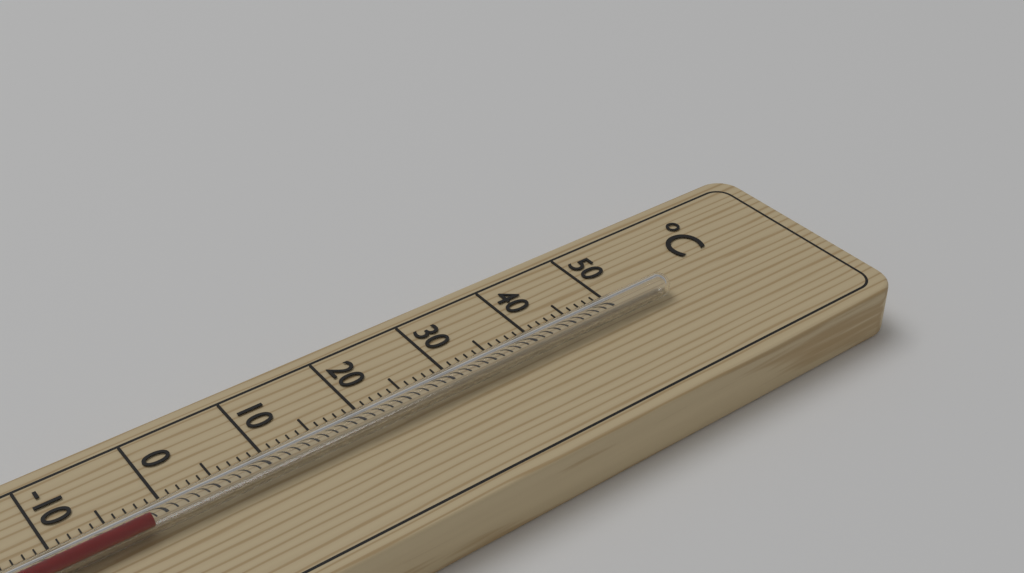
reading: -2 °C
